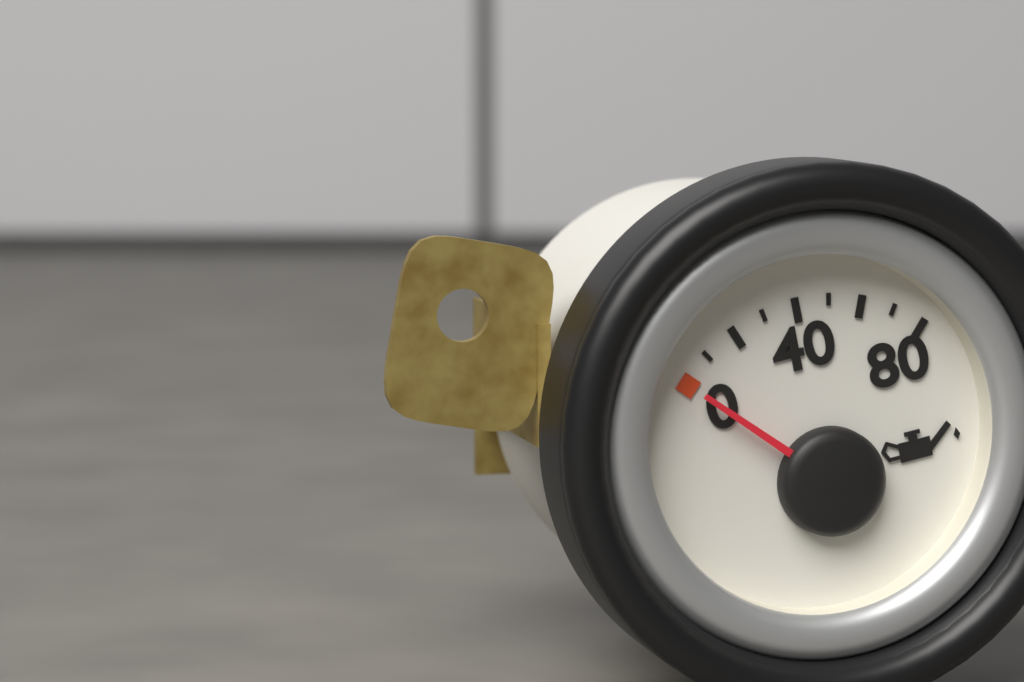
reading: 0 (no unit)
